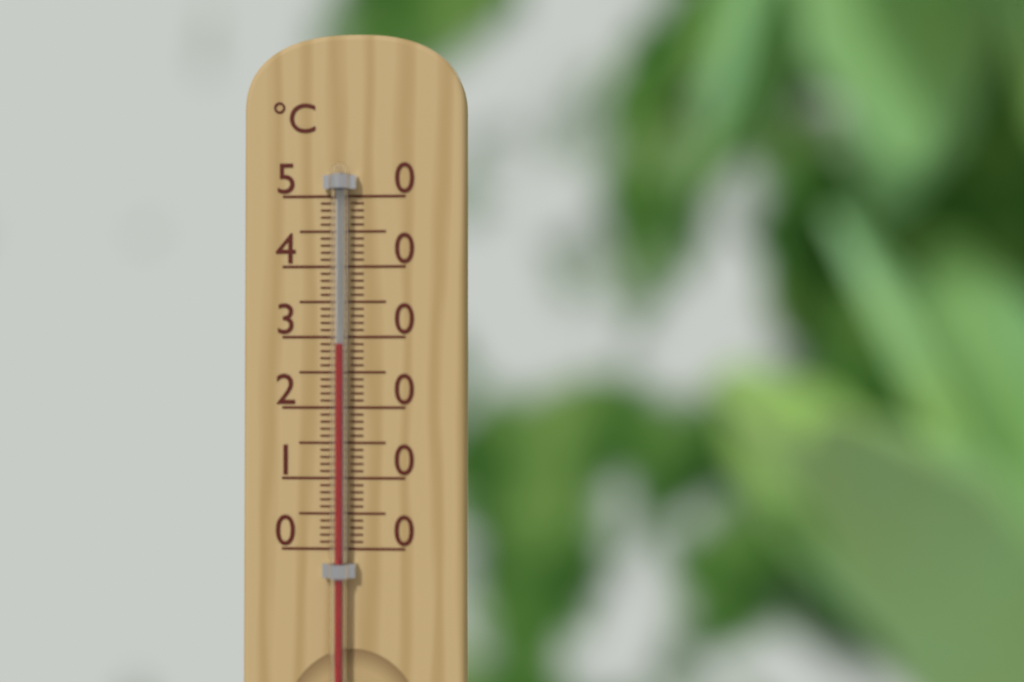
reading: 29 °C
